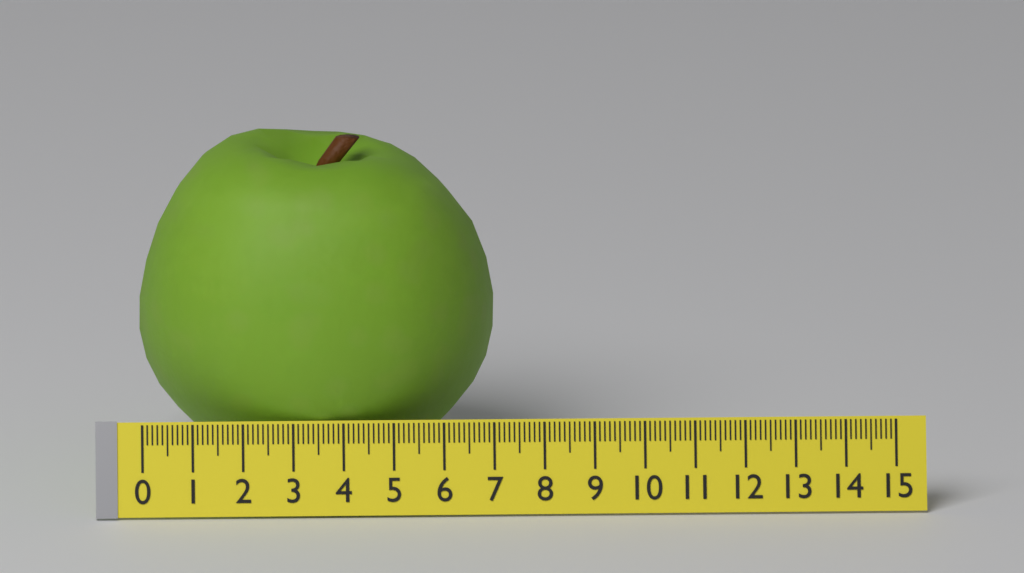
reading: 7.1 (no unit)
